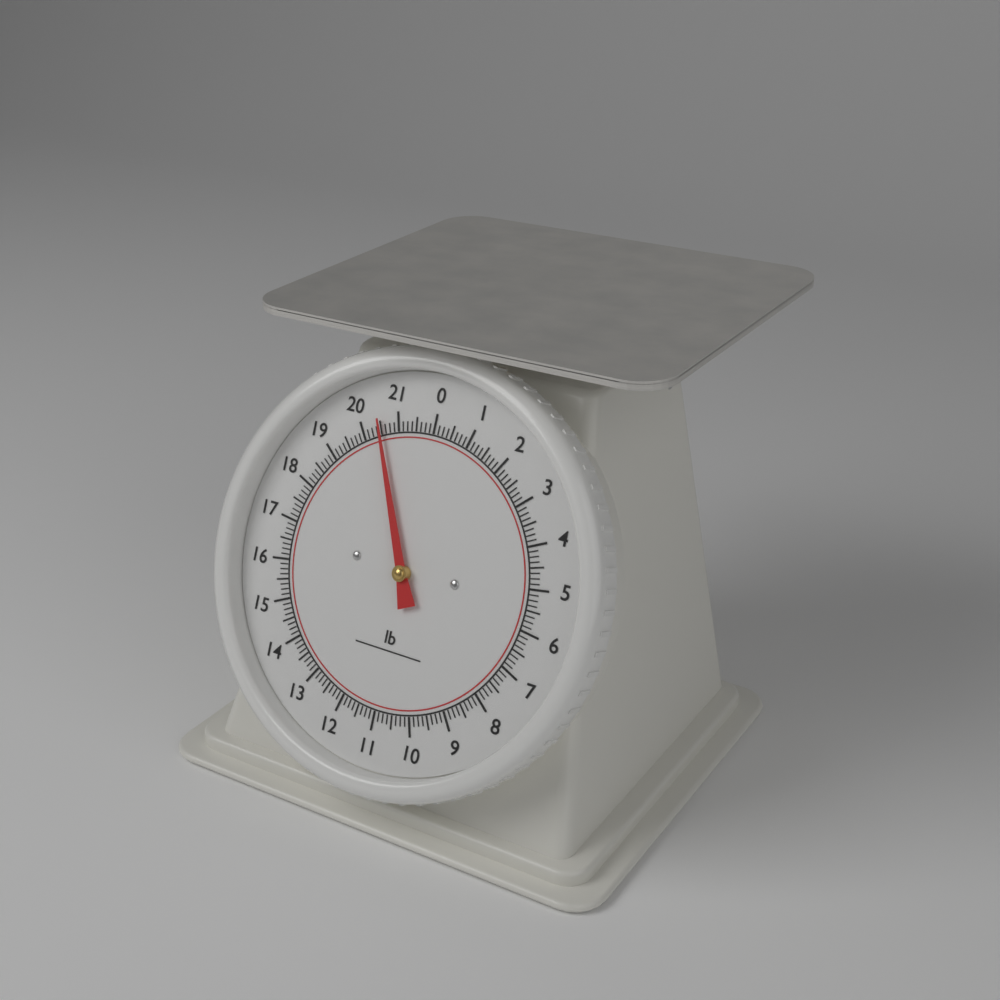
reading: 20.500 lb
